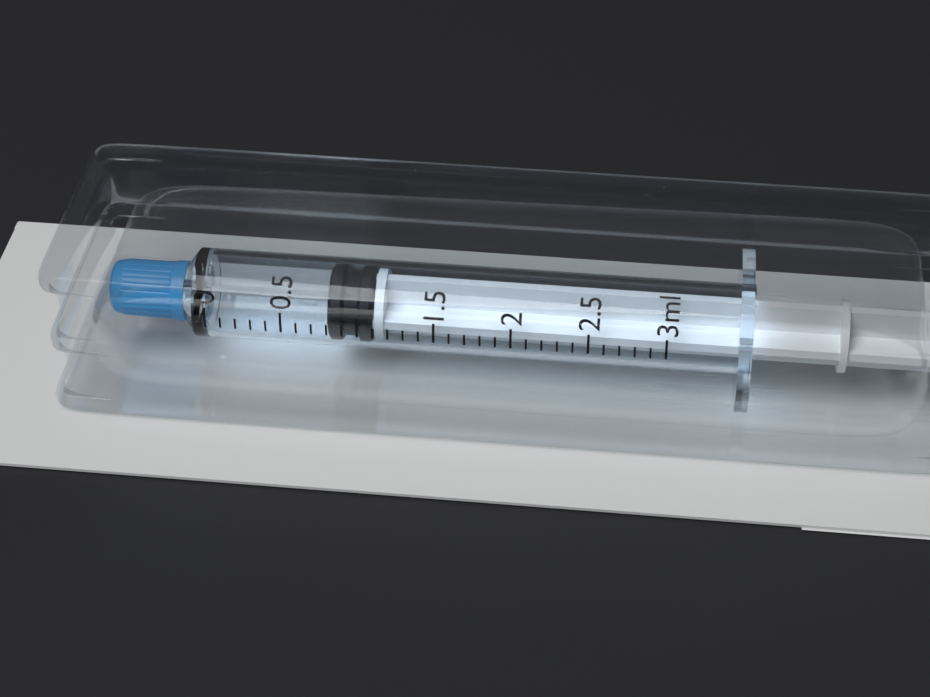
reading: 0.8 ml
